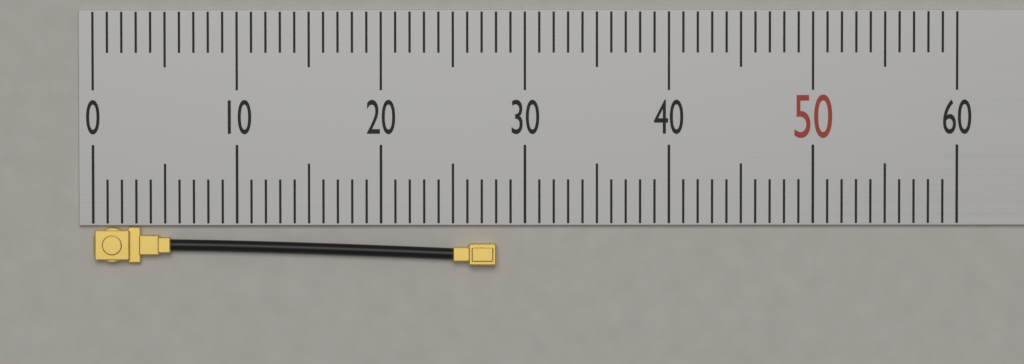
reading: 28 (no unit)
